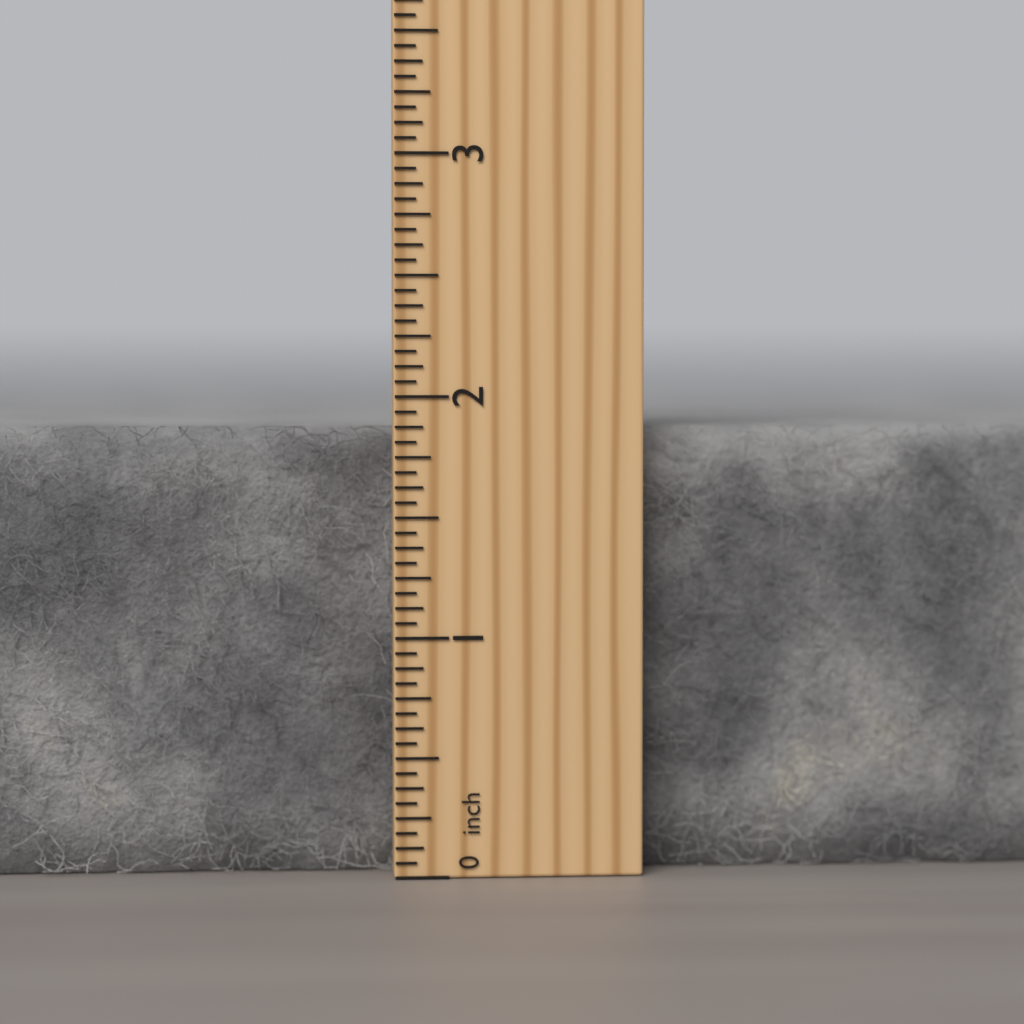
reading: 1.8750 inch
